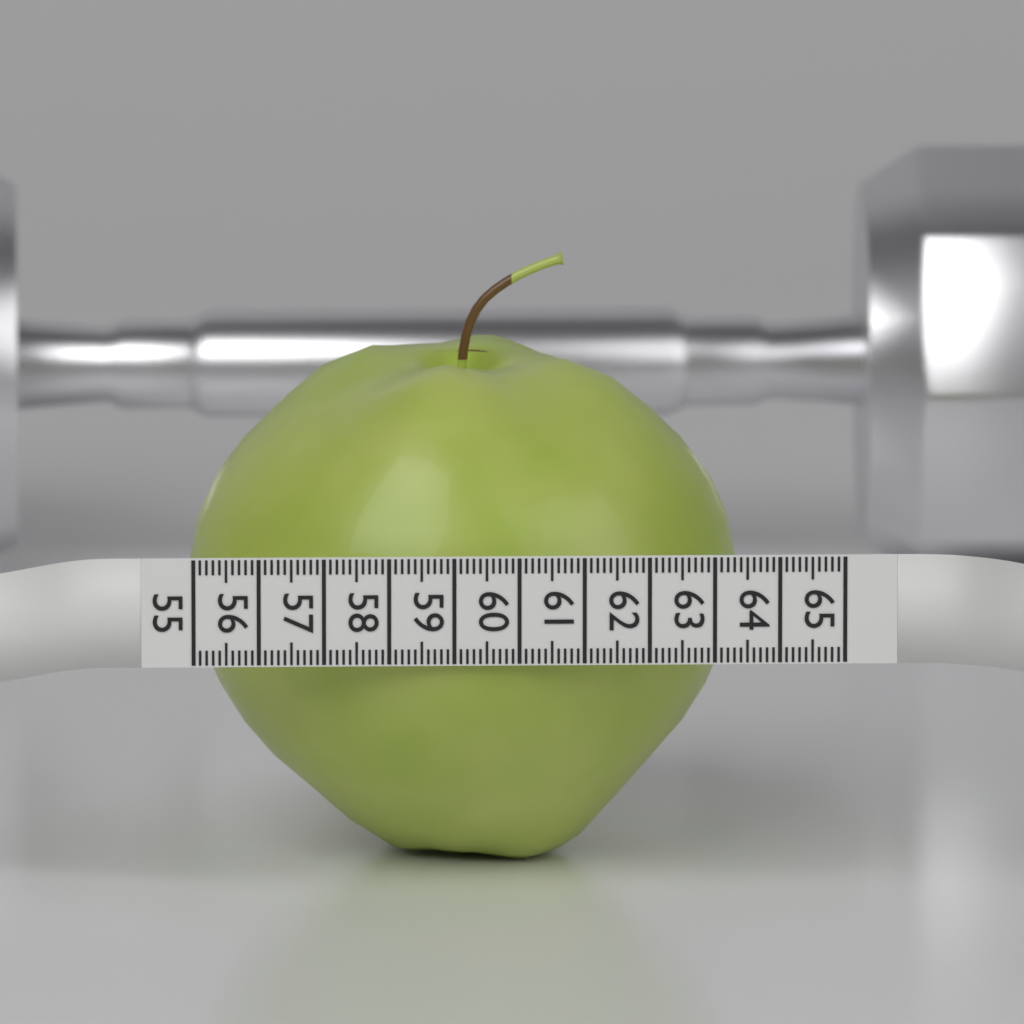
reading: 63.5 (no unit)
